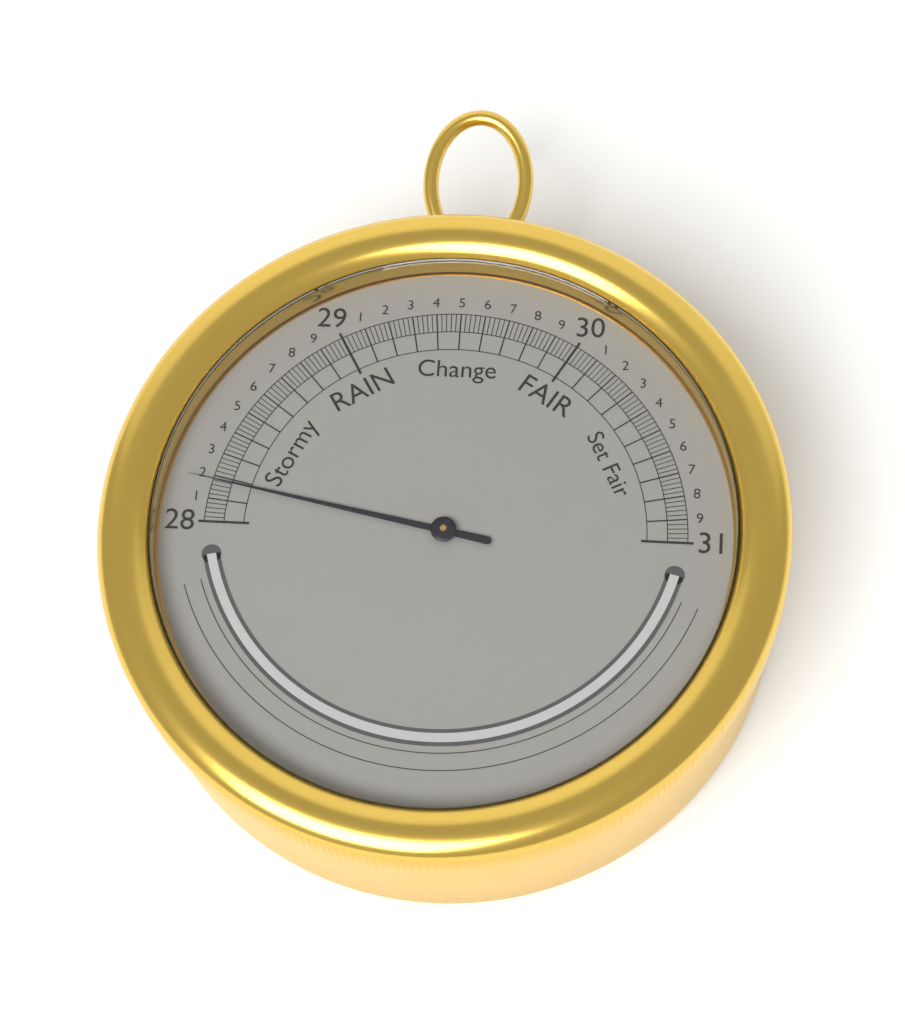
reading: 28.18 inHg
